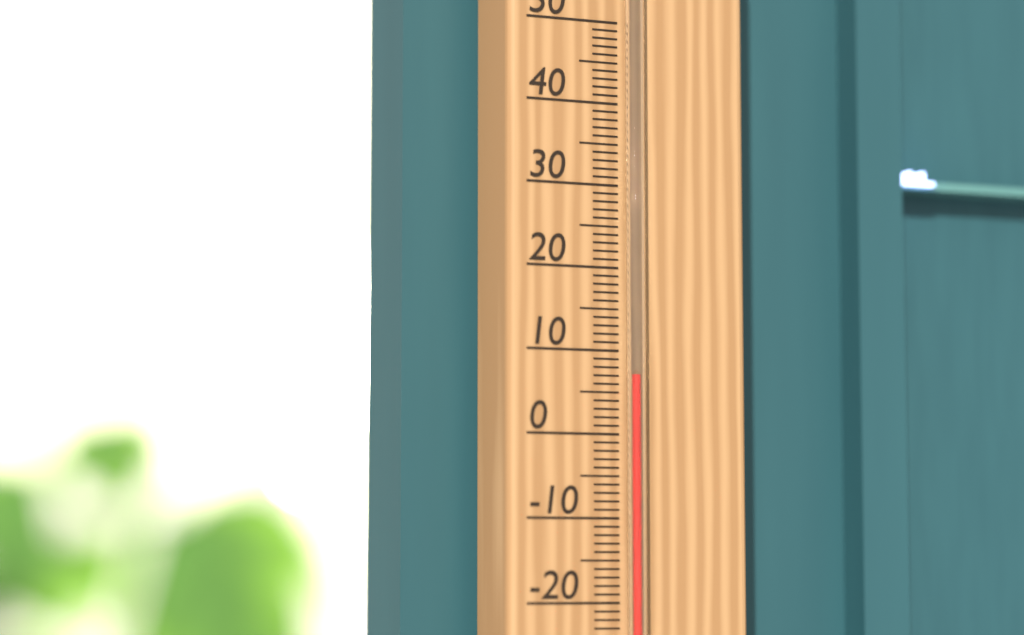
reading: 7 °C
